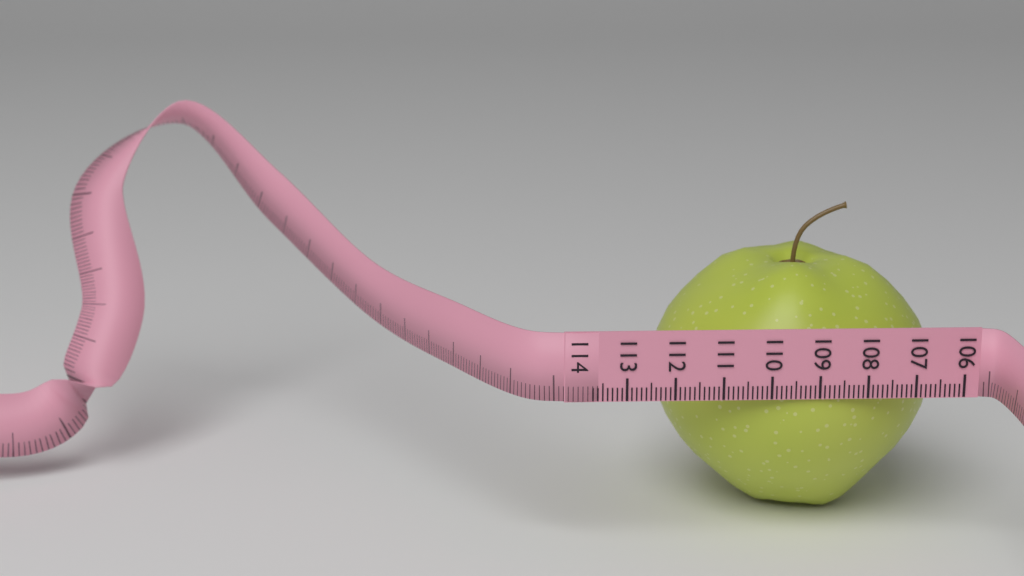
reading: 112.1 (no unit)
